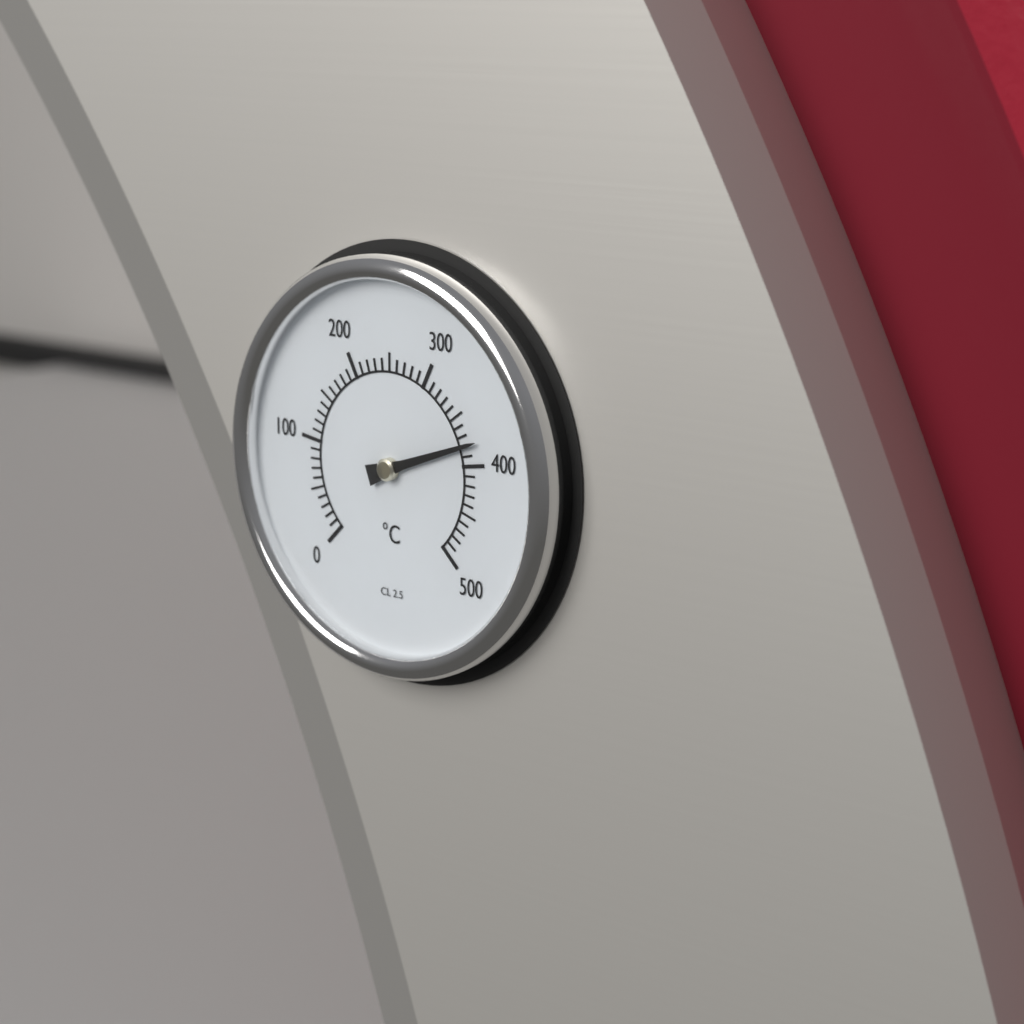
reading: 380 °C
